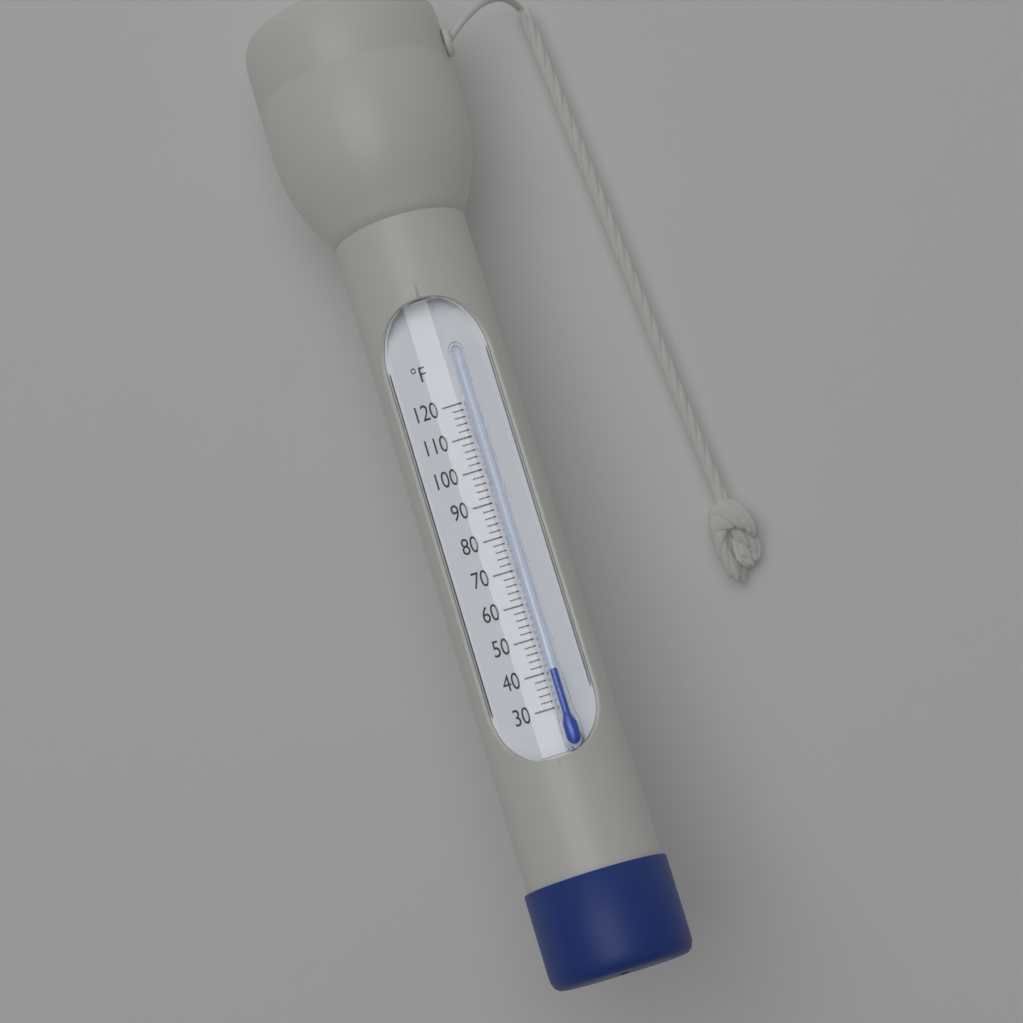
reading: 40 °F
